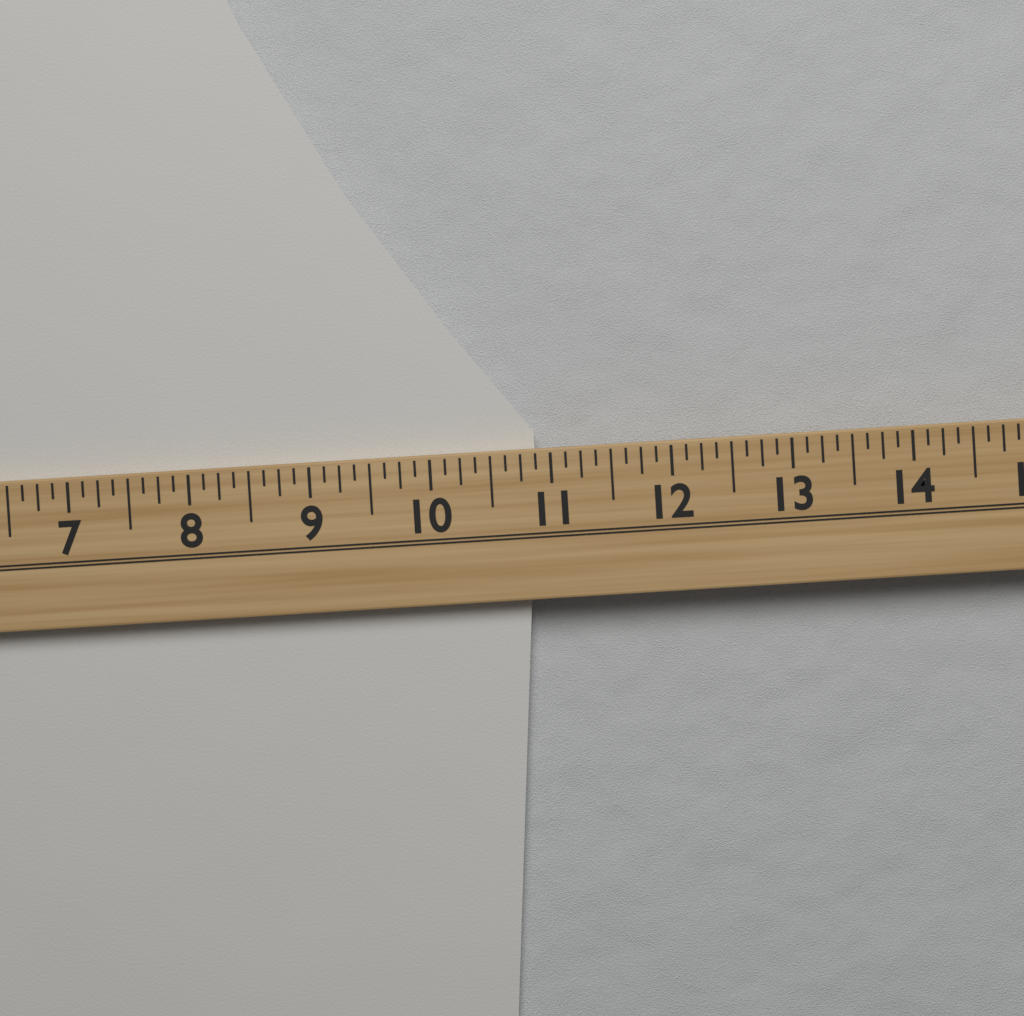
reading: 10.875 (no unit)
